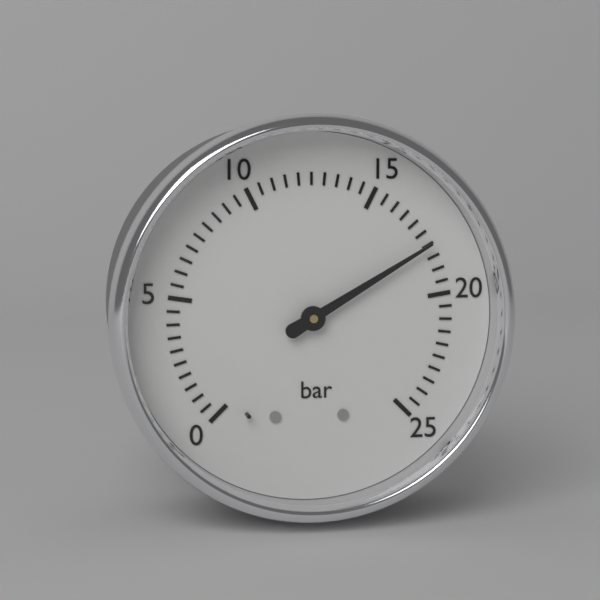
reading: 18.0 bar
